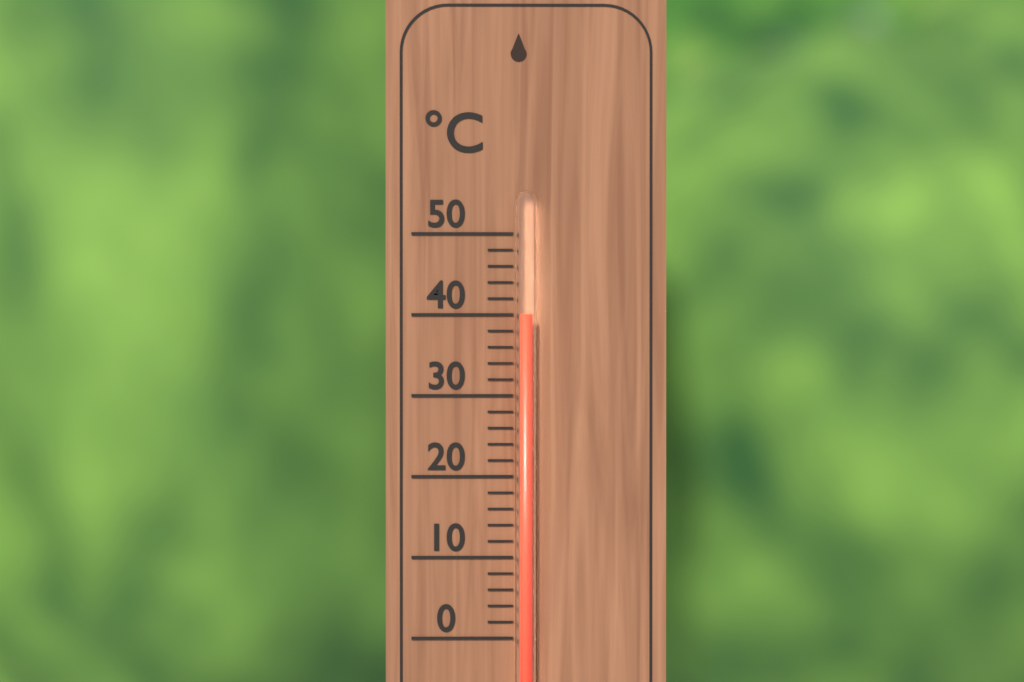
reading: 40 °C
